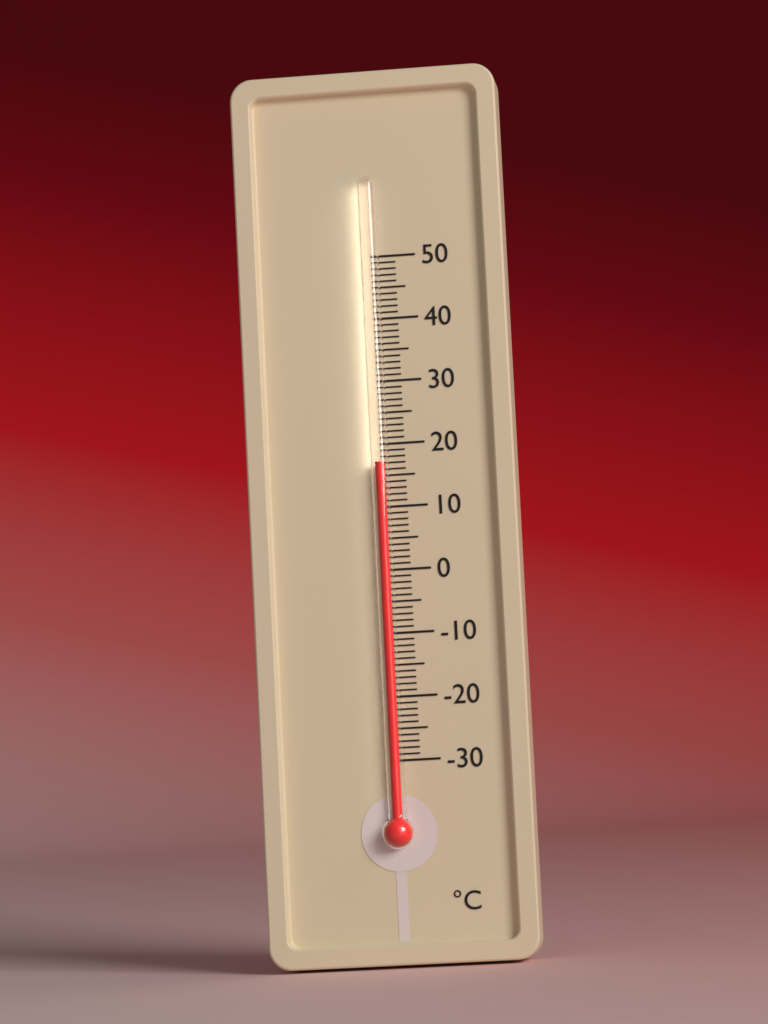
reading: 17 °C
